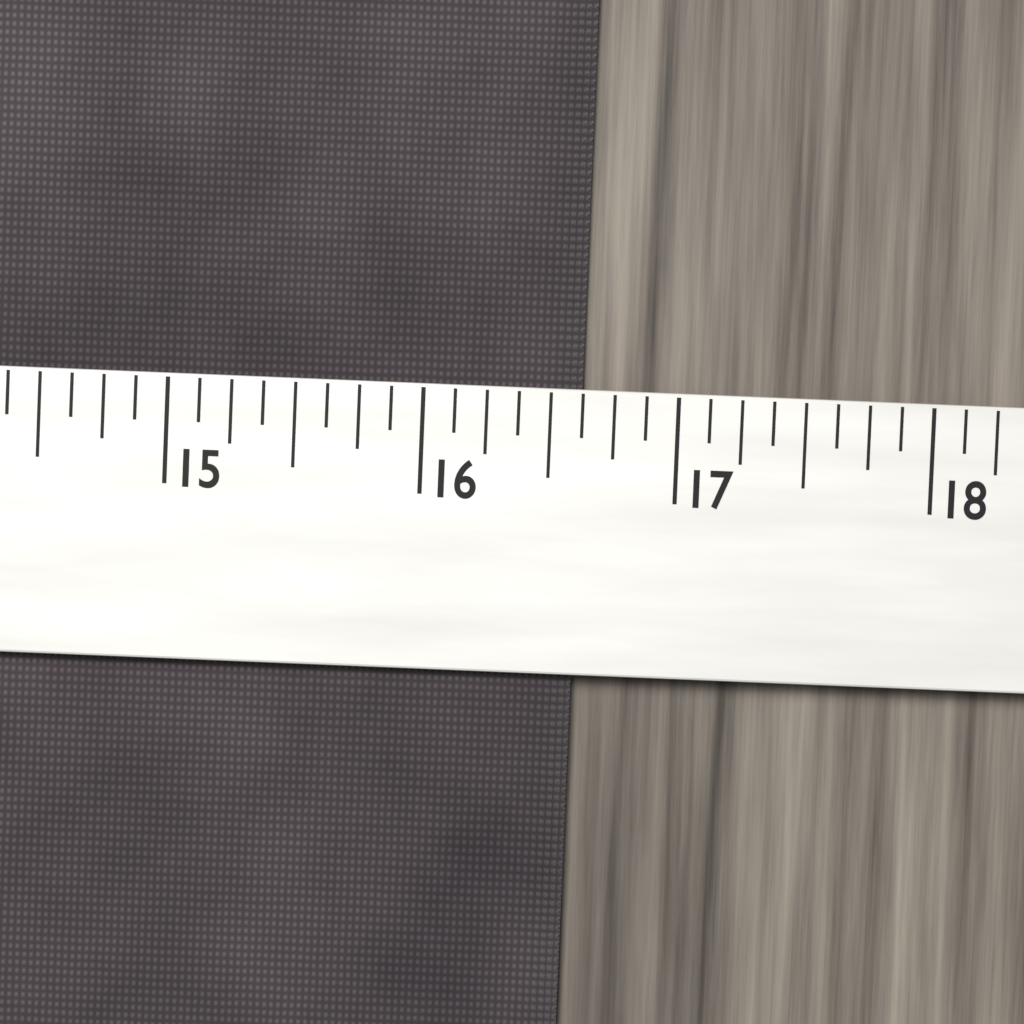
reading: 16.625 (no unit)
